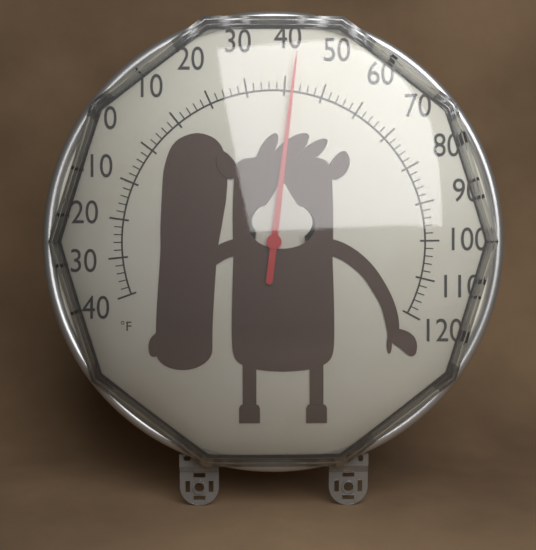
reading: 42 °F
